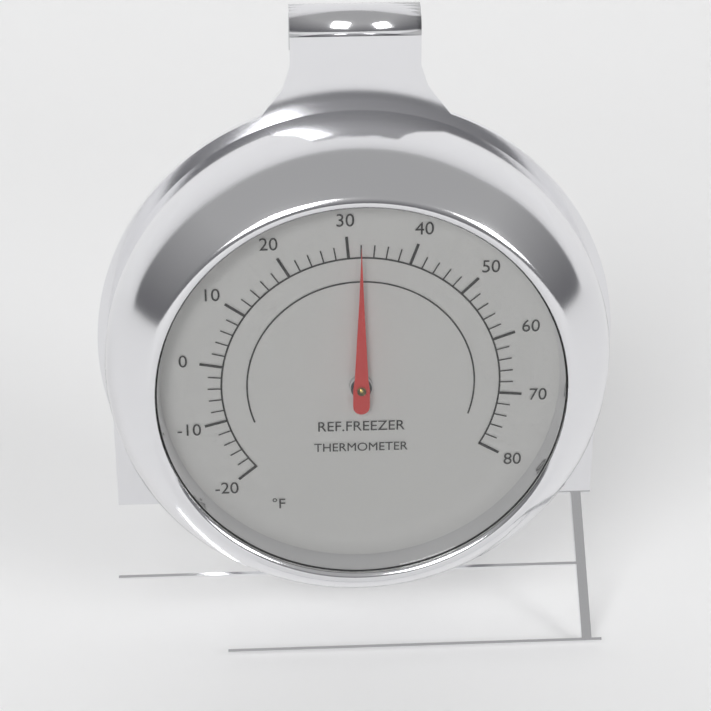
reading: 32 °F
